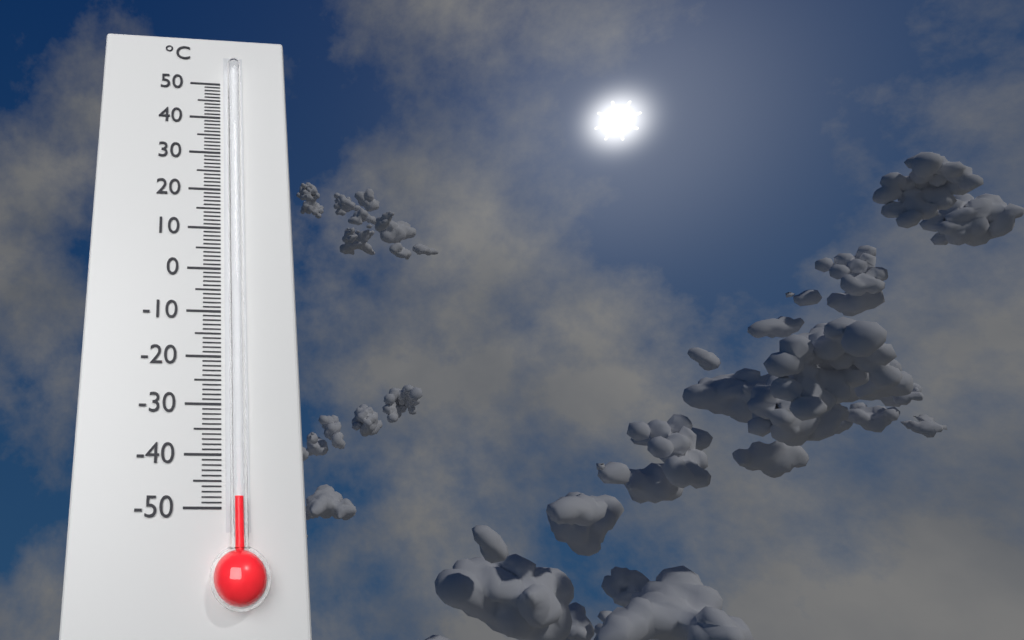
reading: -48 °C
